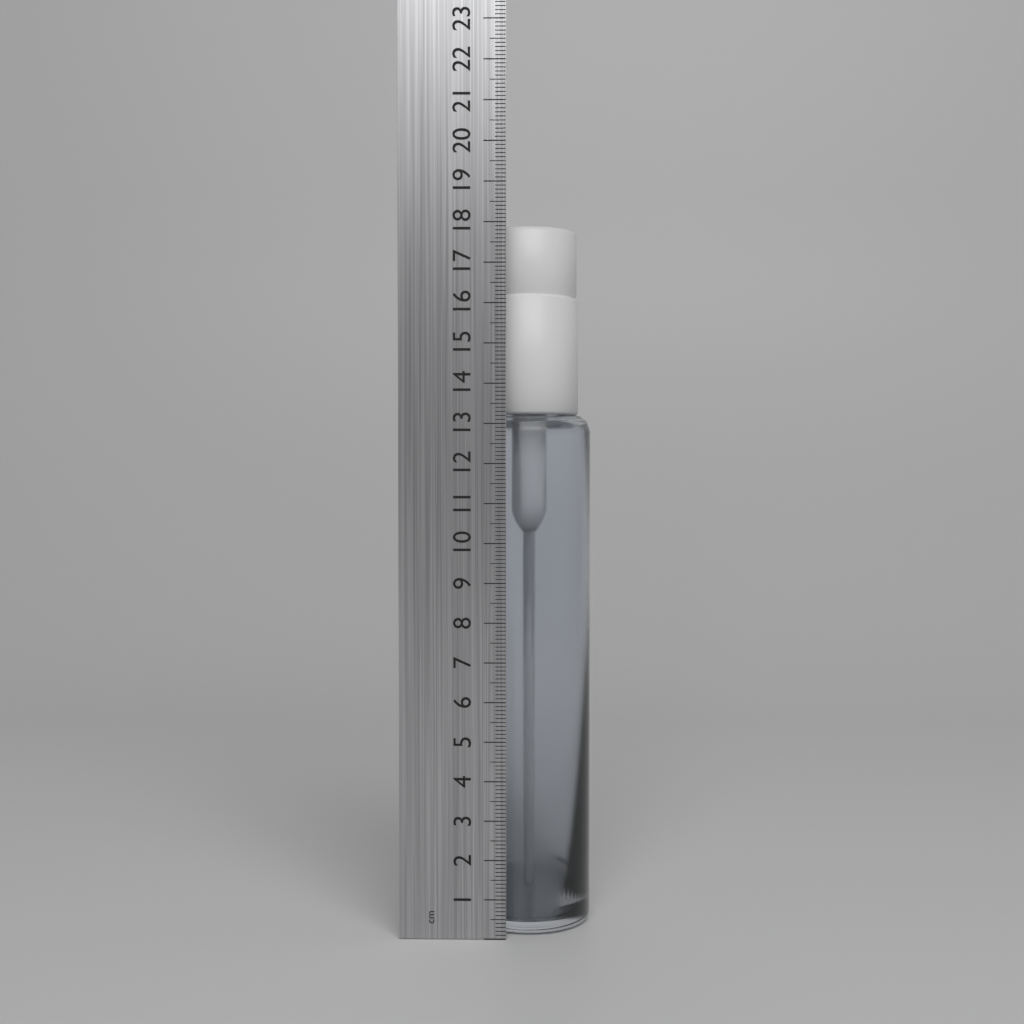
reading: 18.0 cm
